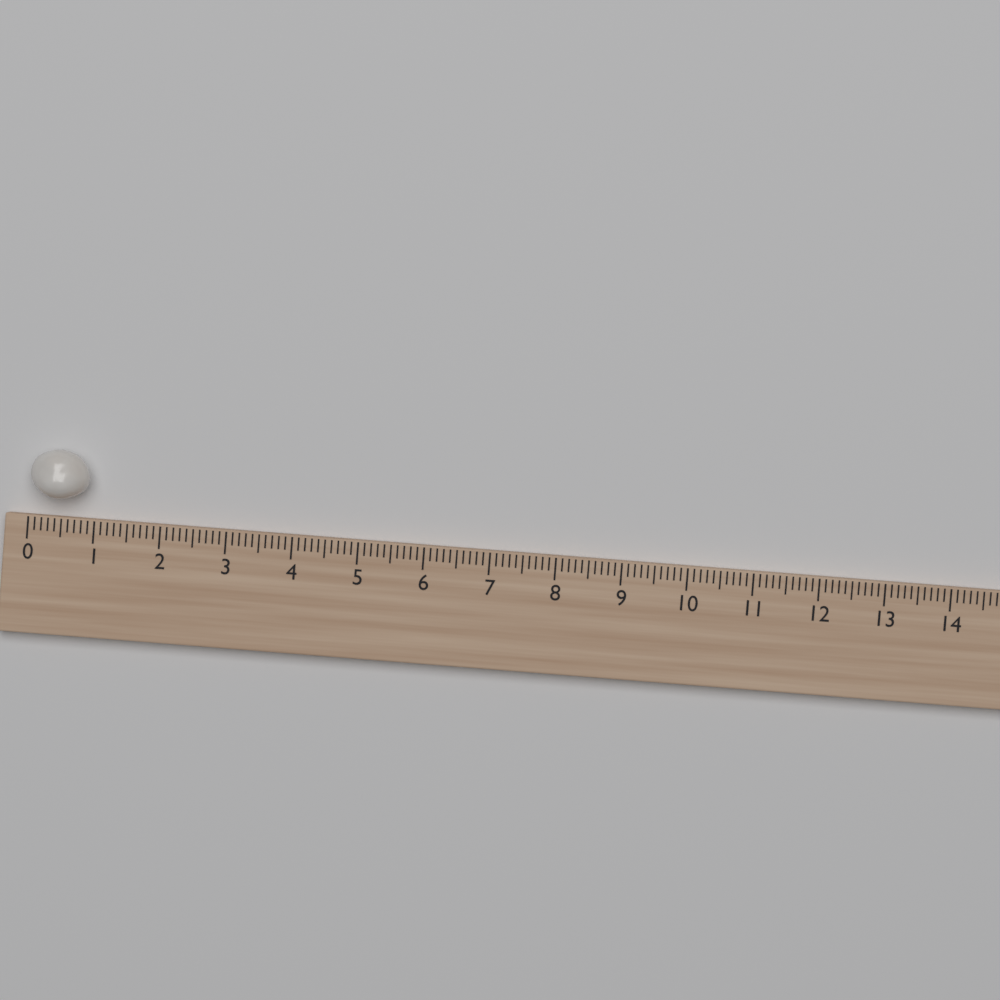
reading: 0.9 (no unit)
